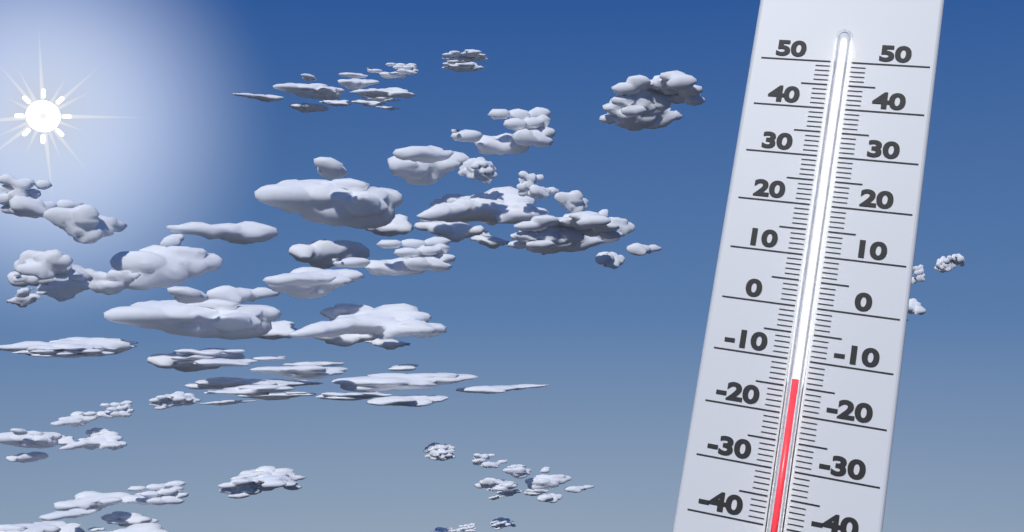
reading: -14 (no unit)
